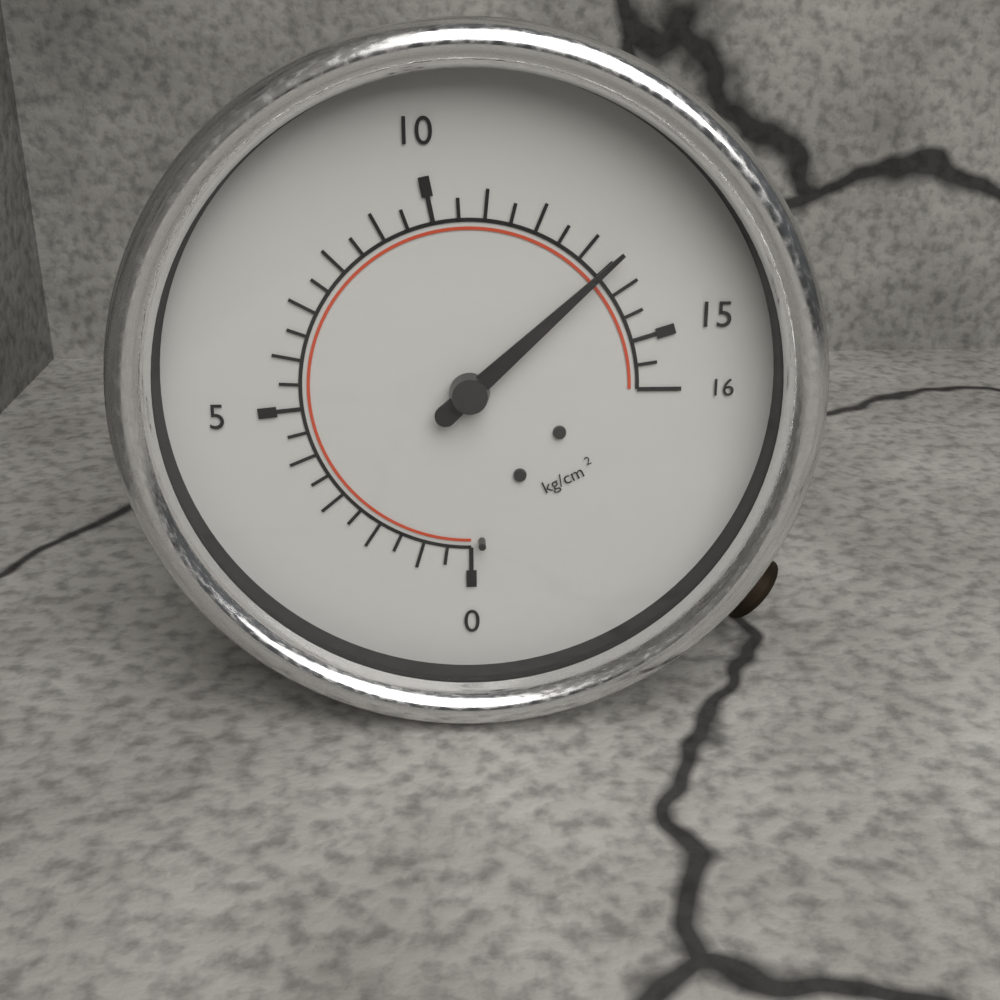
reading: 13.5 kg/cm²
